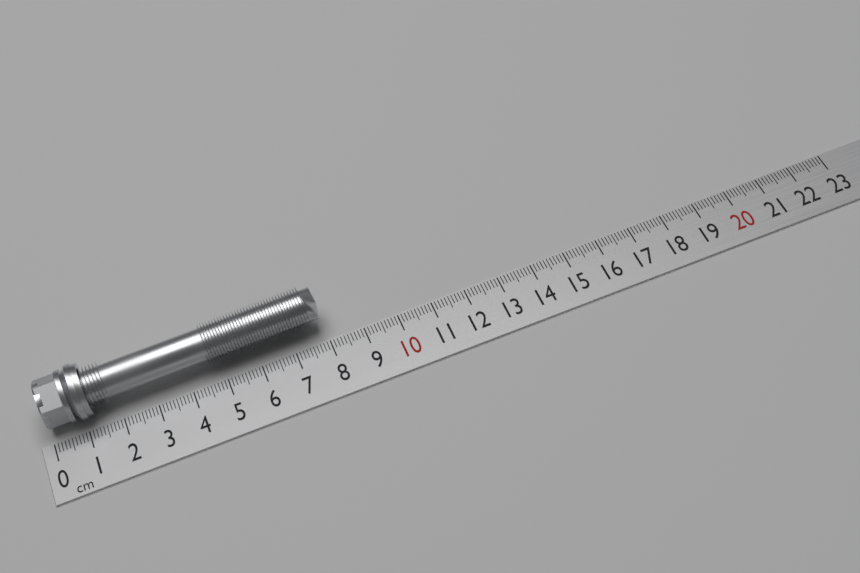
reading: 8.0 cm
